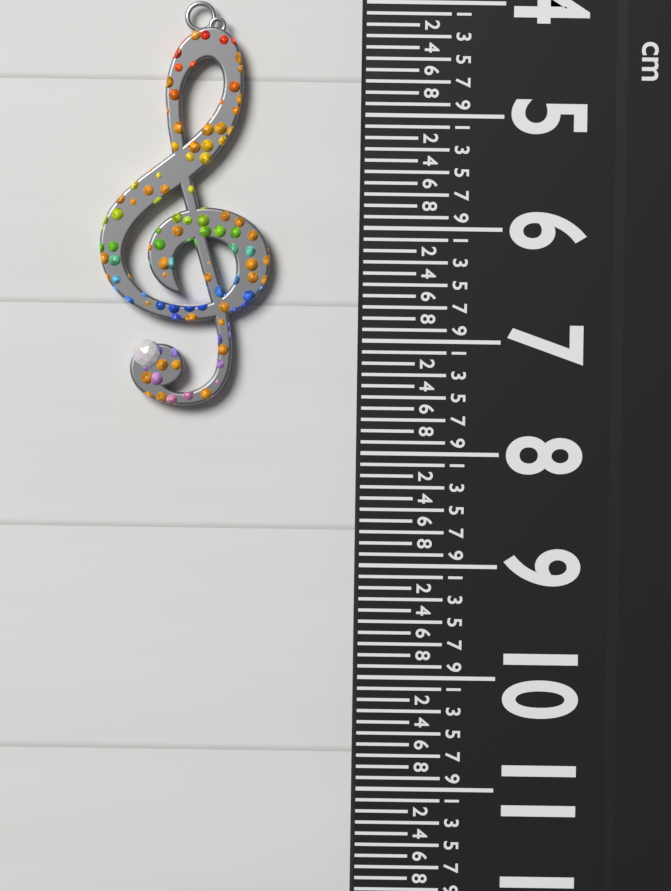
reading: 7.6 cm
